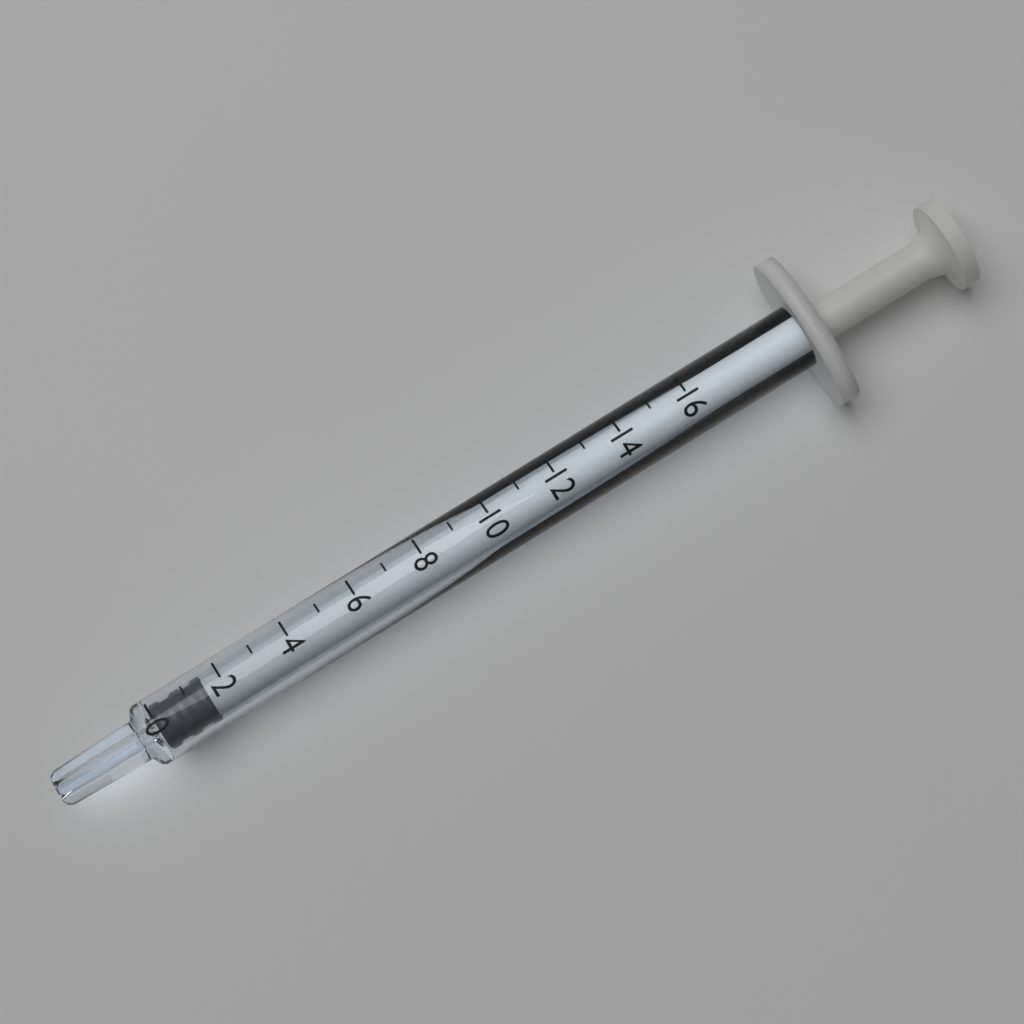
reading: 0 (no unit)
